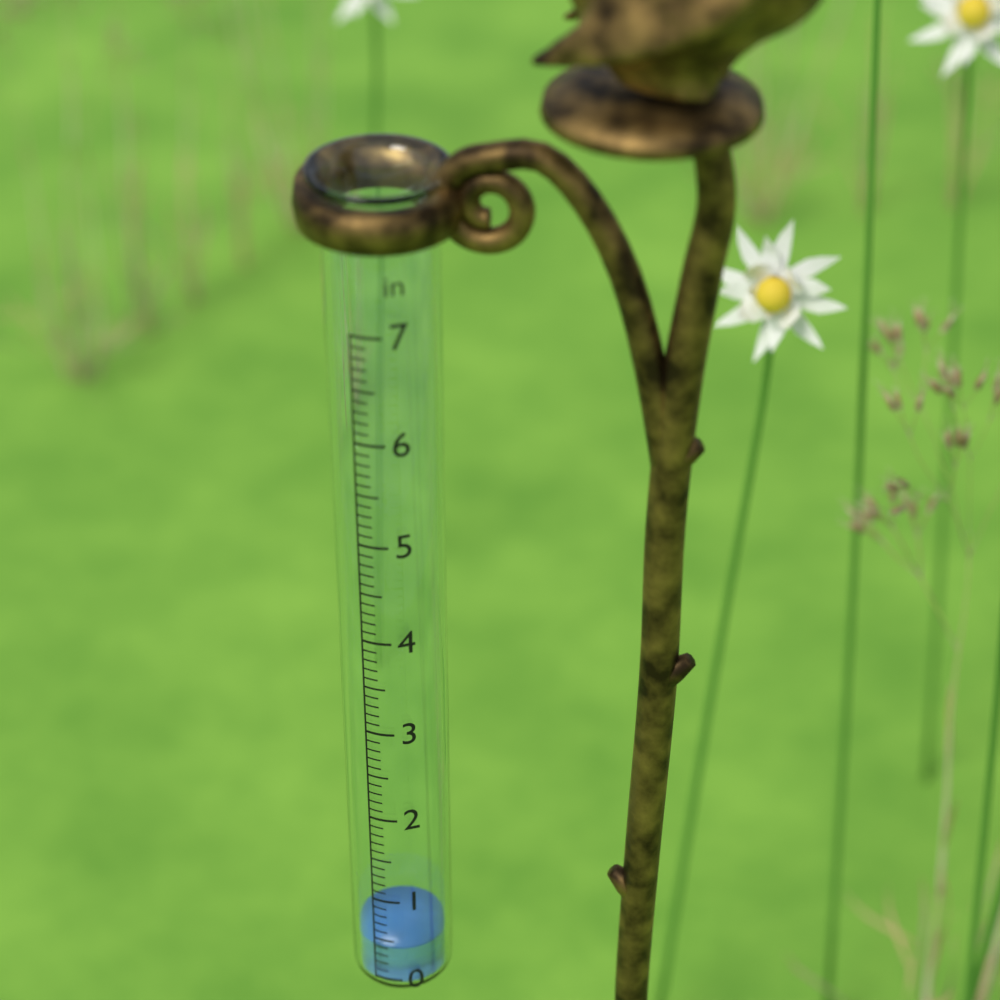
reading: 0.4 in
